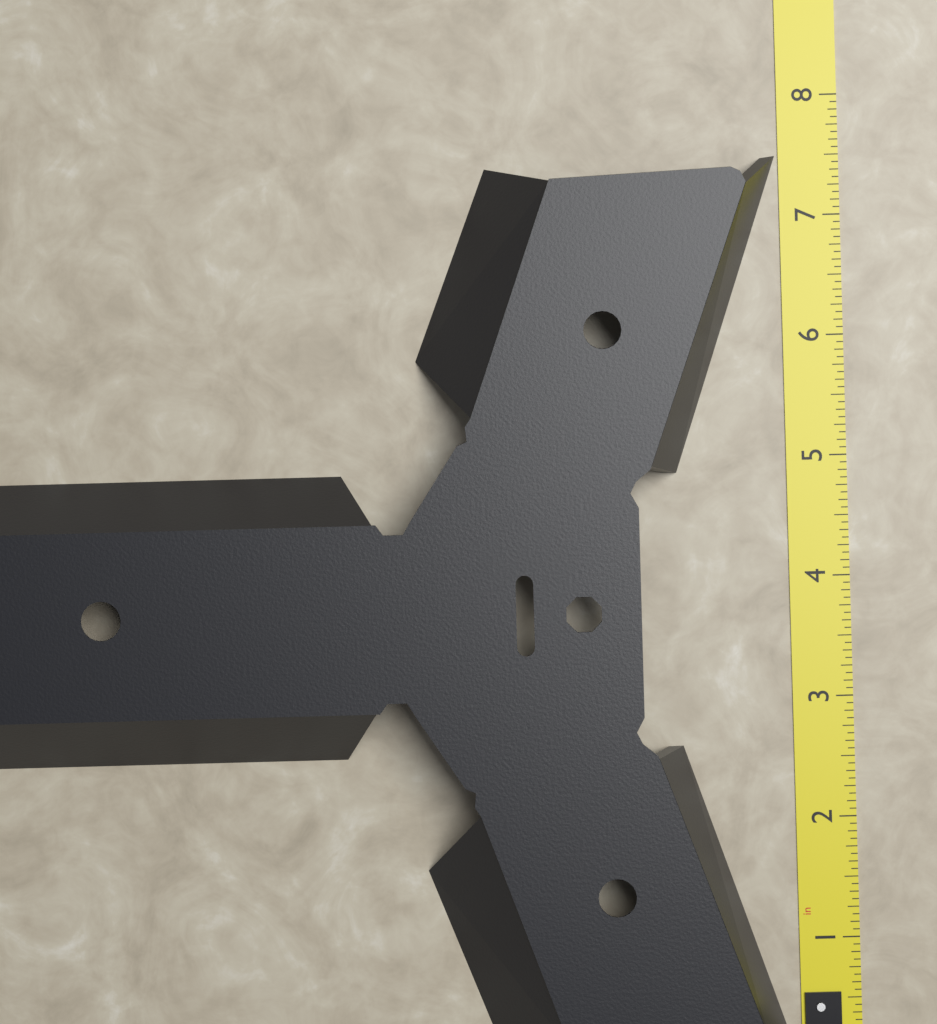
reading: 7.5000 in
